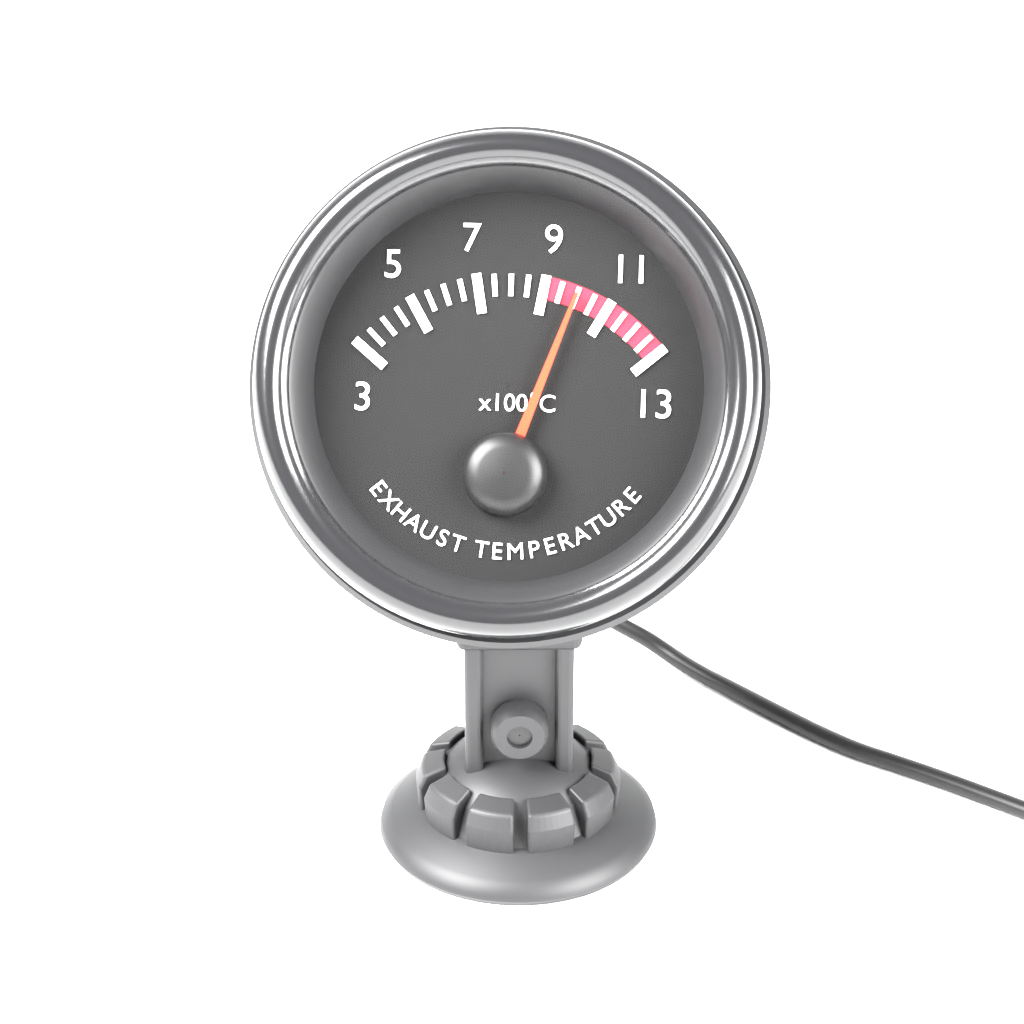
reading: 10.0 x100°C
